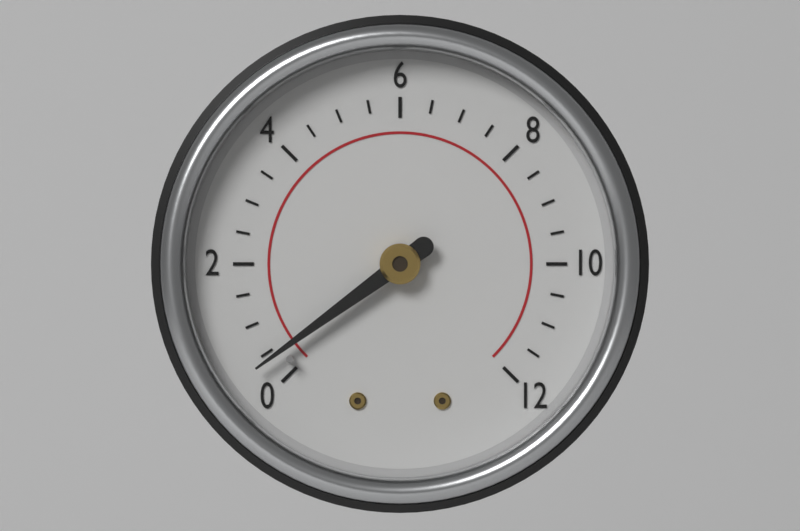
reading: 0.4 (no unit)
